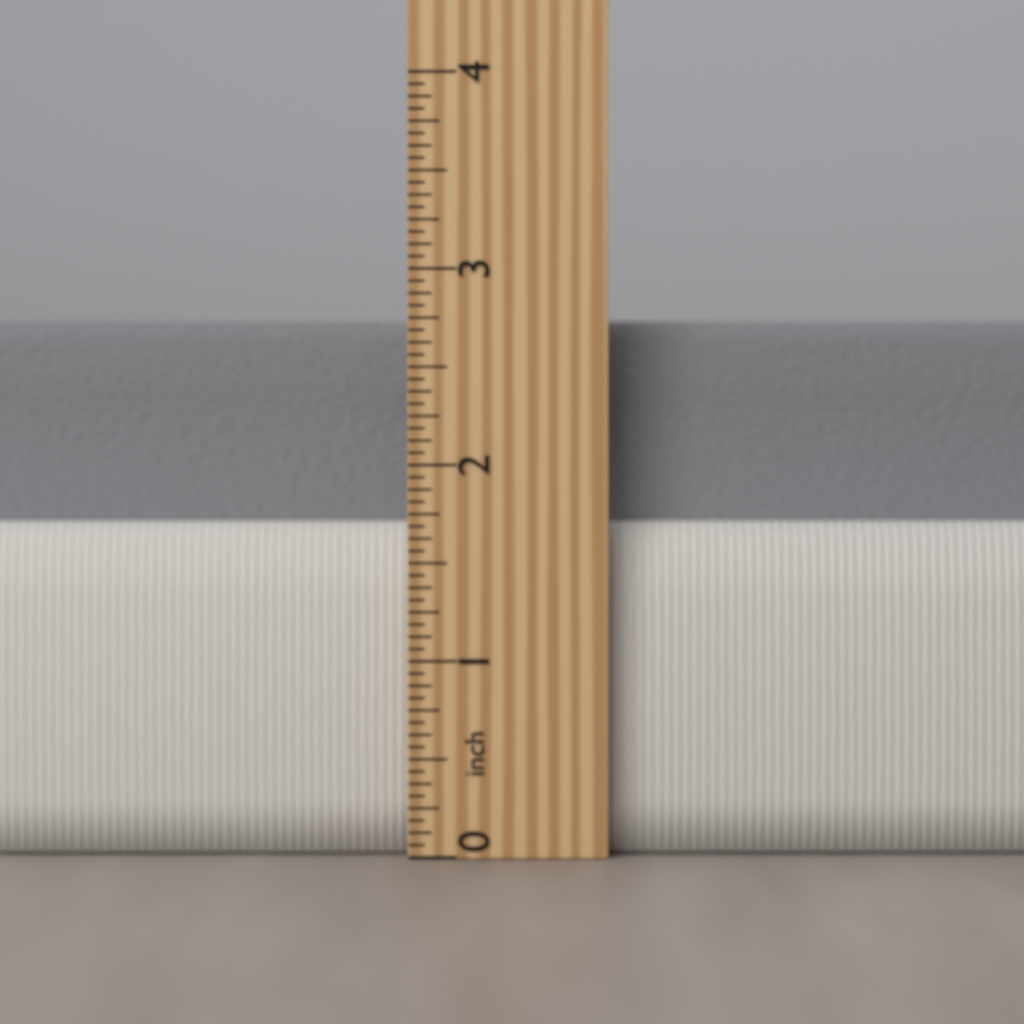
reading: 2.7500 inch
